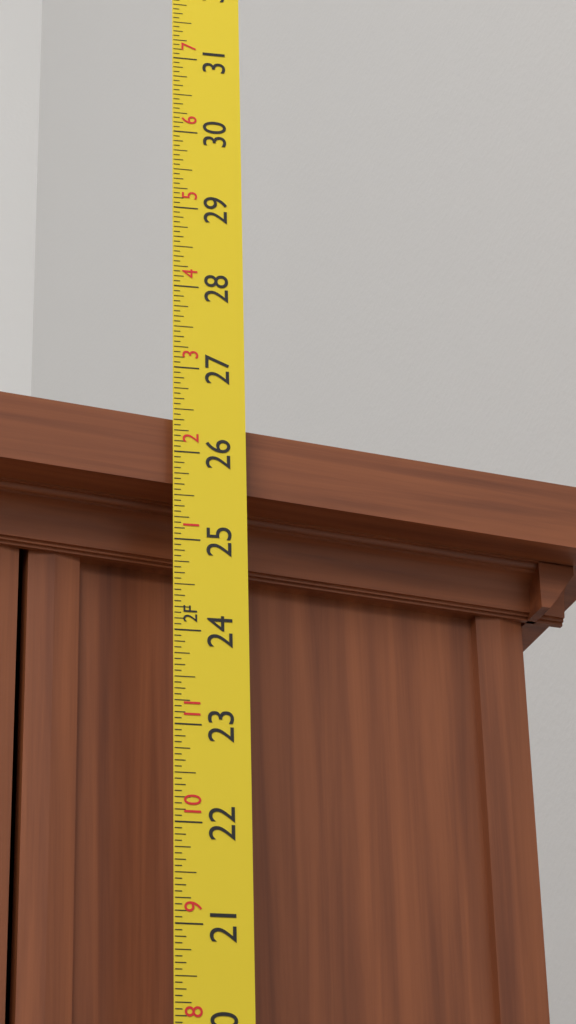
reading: 26.4375 in
